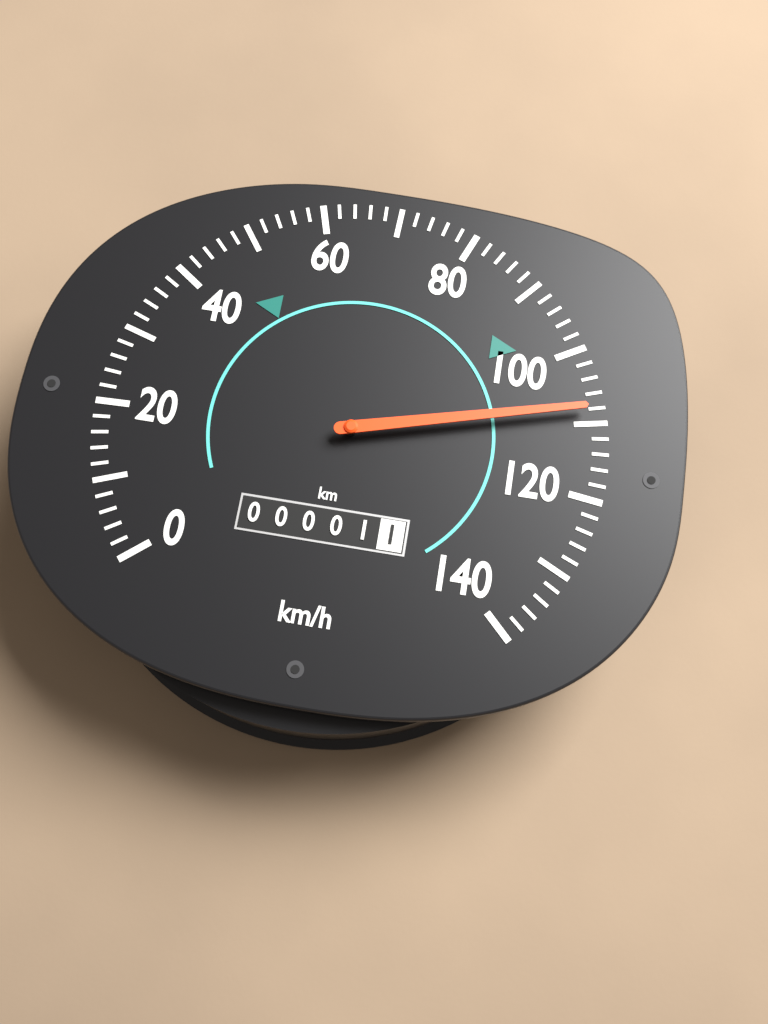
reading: 108 km/h
